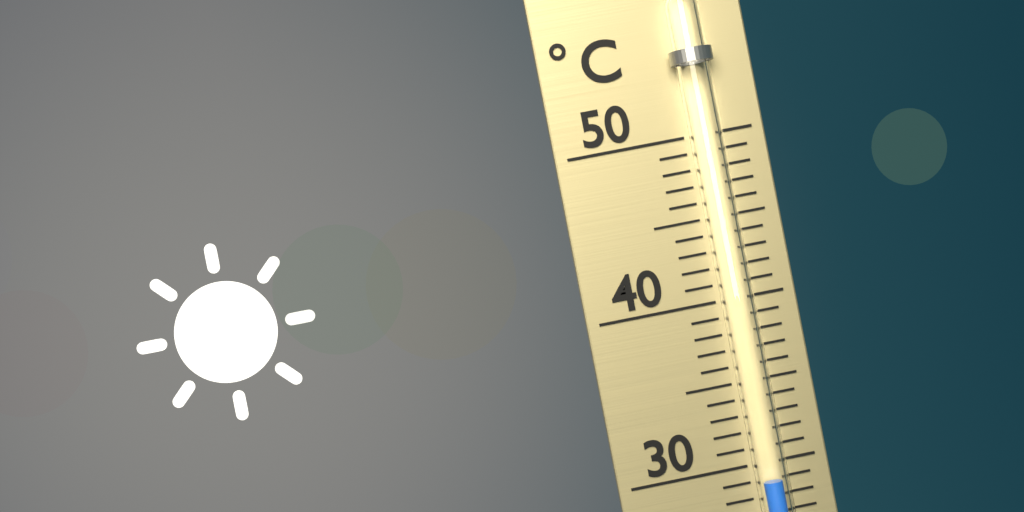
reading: 29 °C
